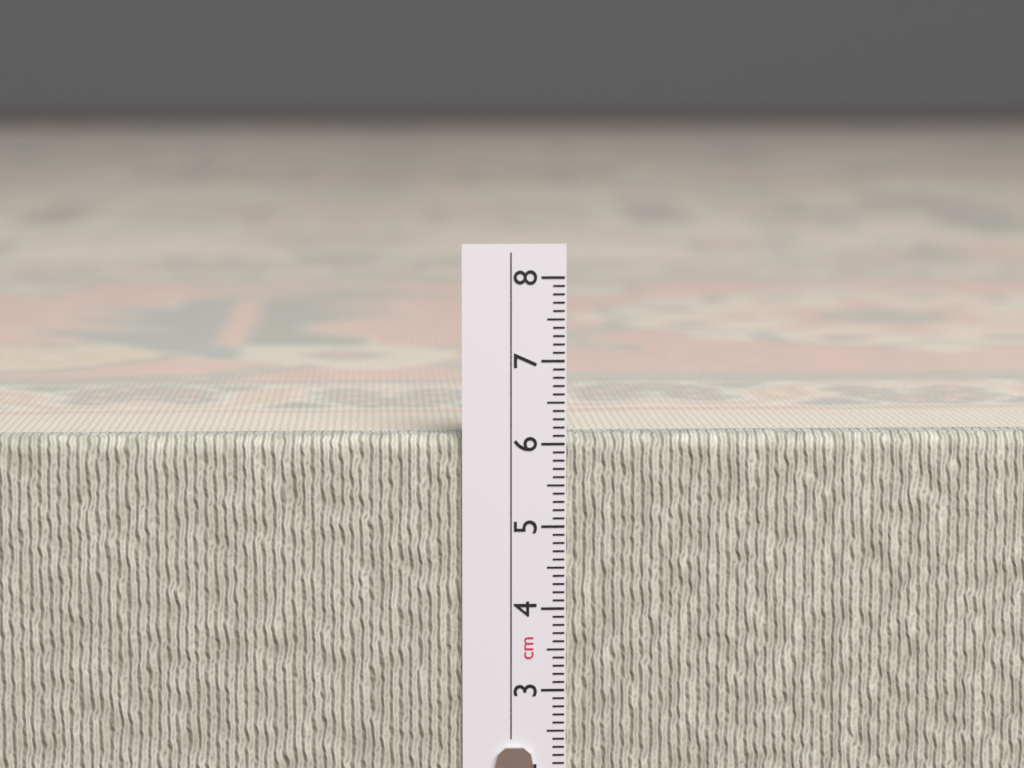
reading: 6.1 cm
